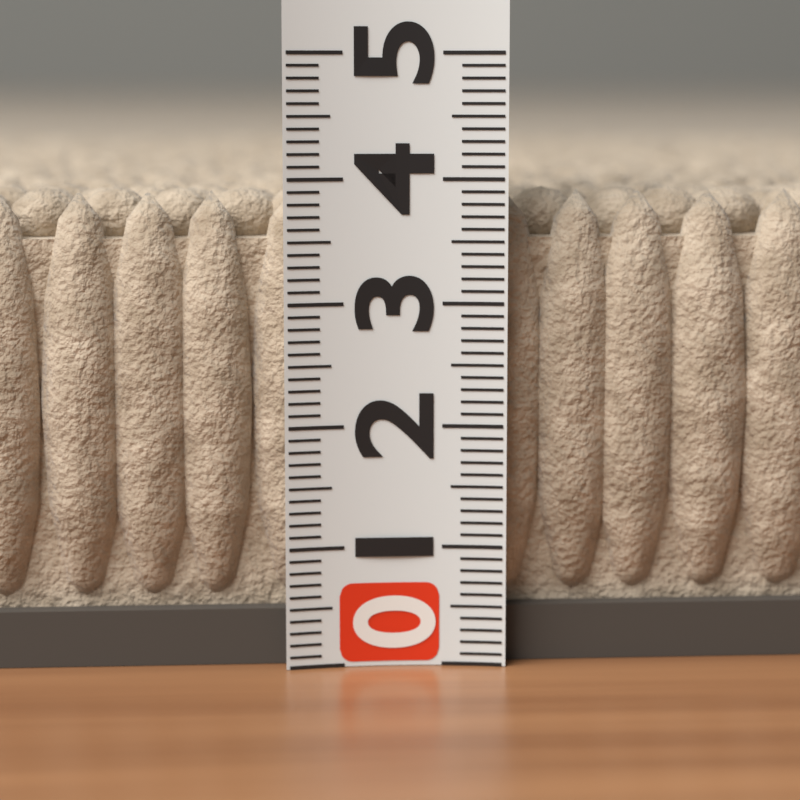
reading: 3.9 (no unit)
